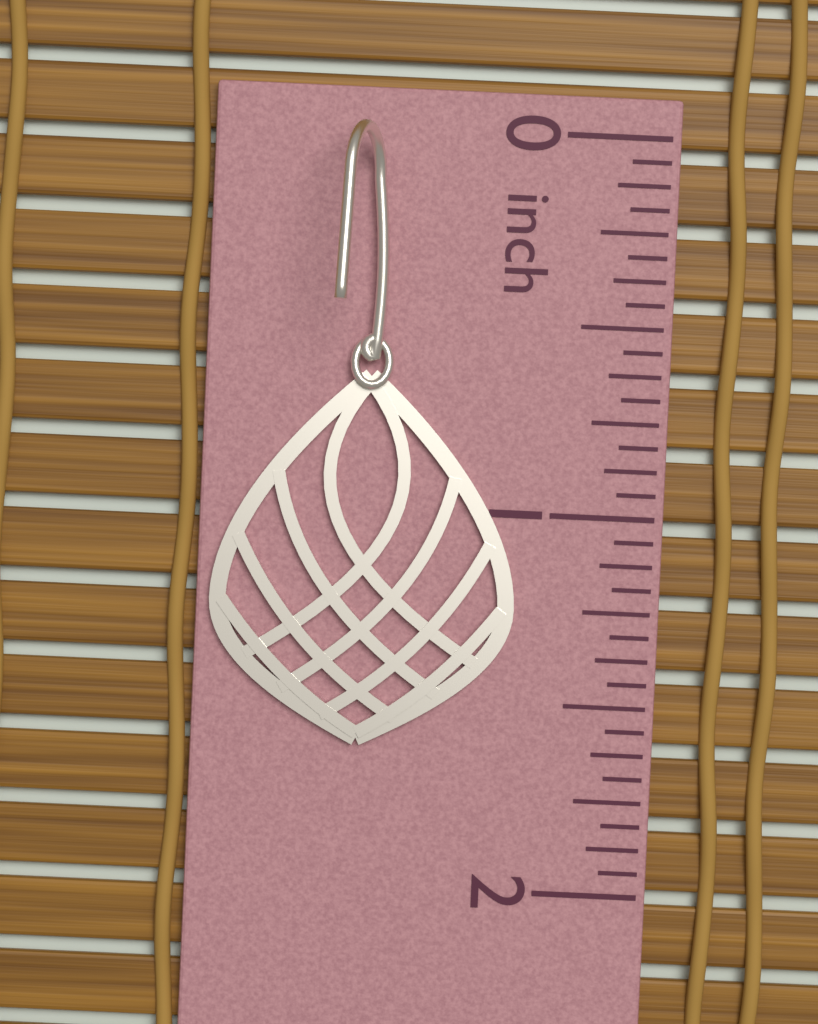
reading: 1.6250 inch
